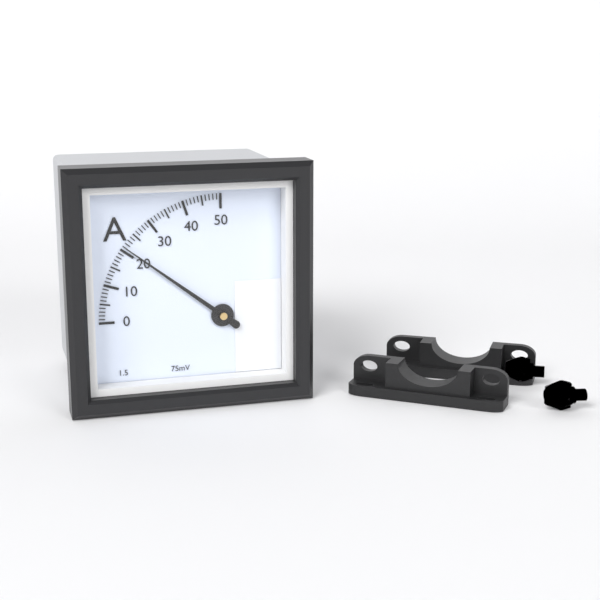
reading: 21 A
